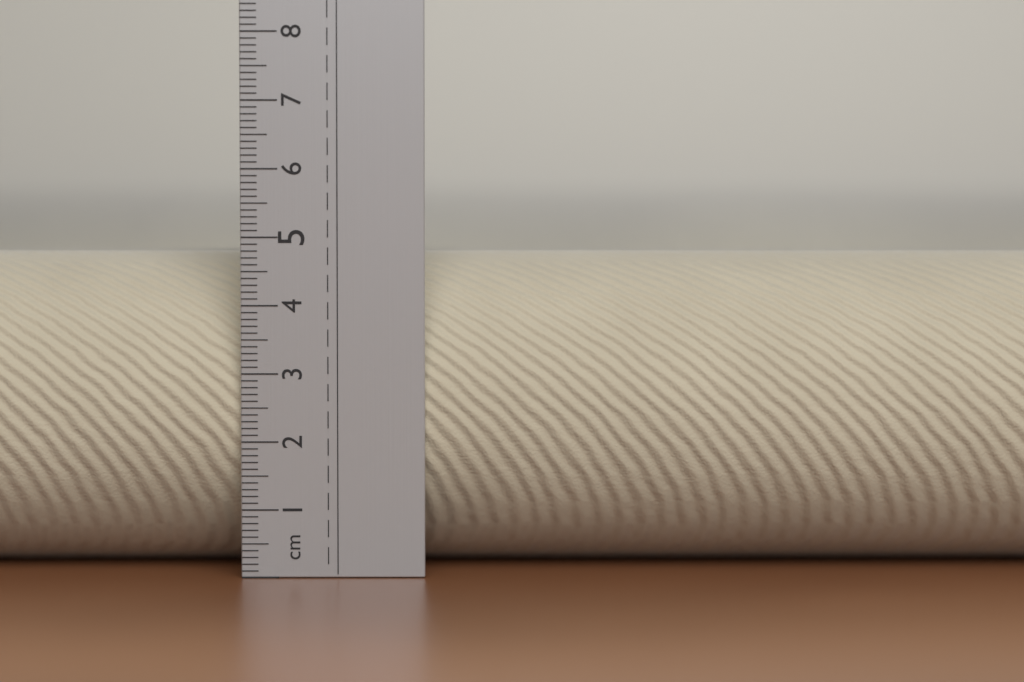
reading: 4.8 cm
